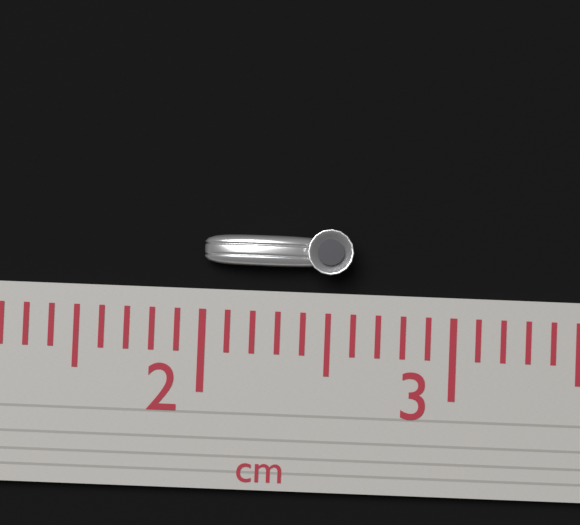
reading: 2.5 cm
